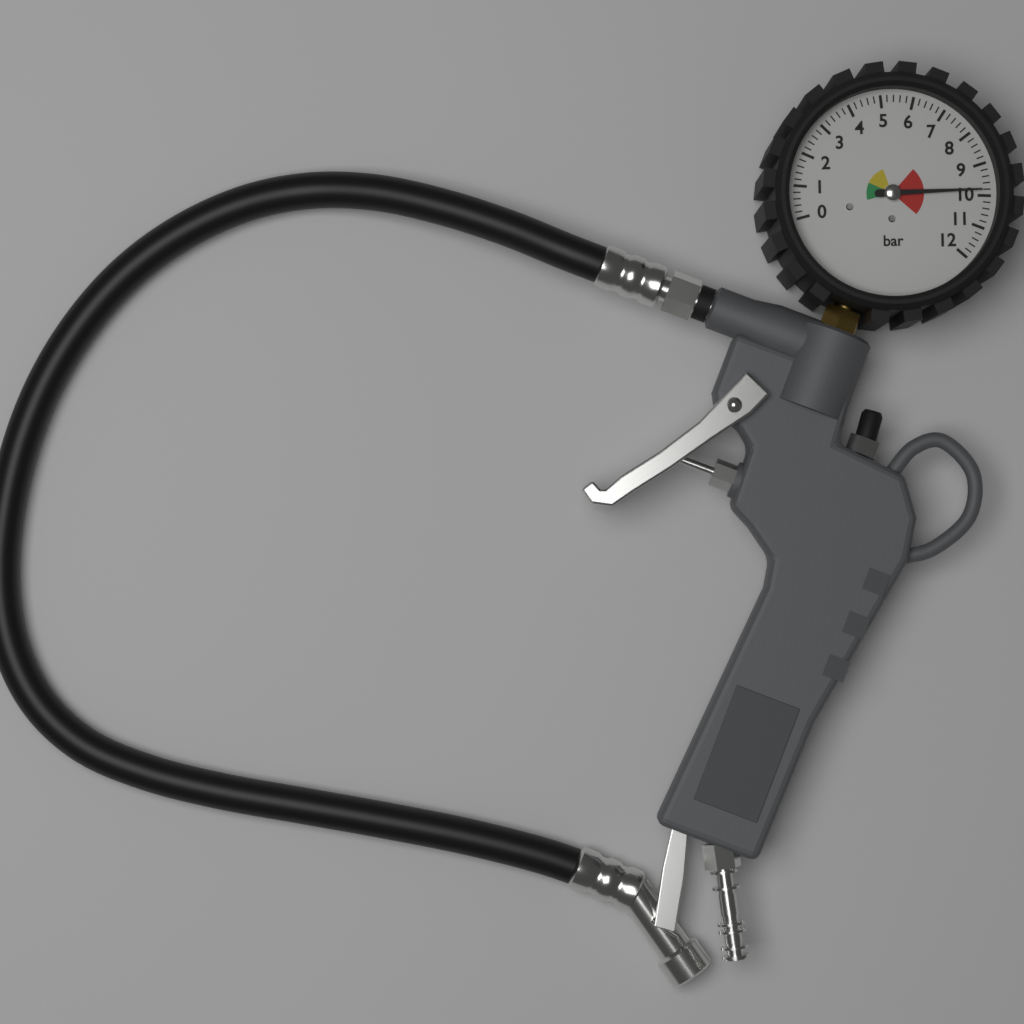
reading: 9.8 bar
